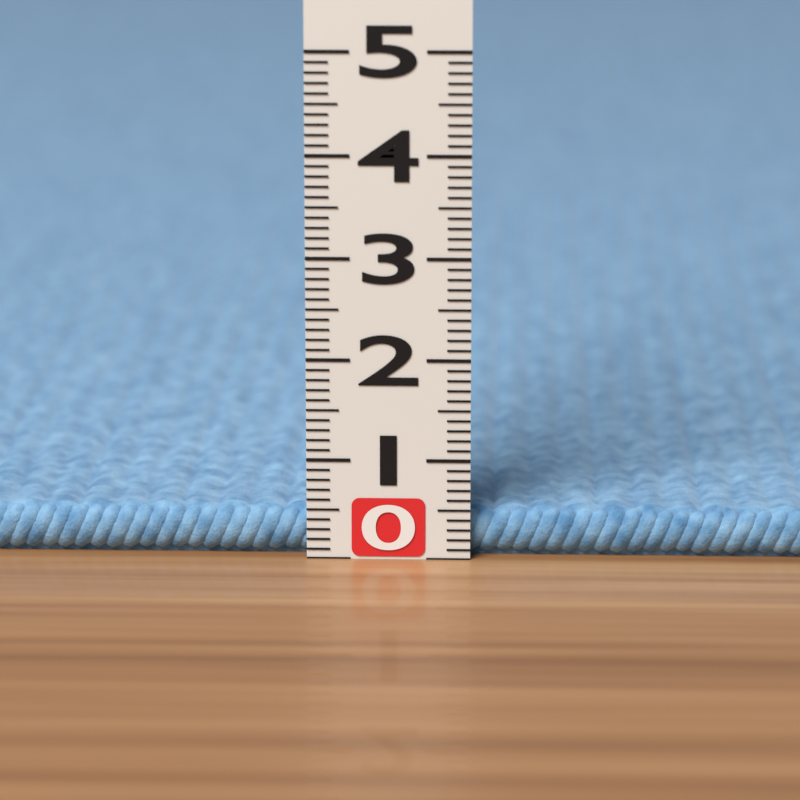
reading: 0.5 (no unit)
